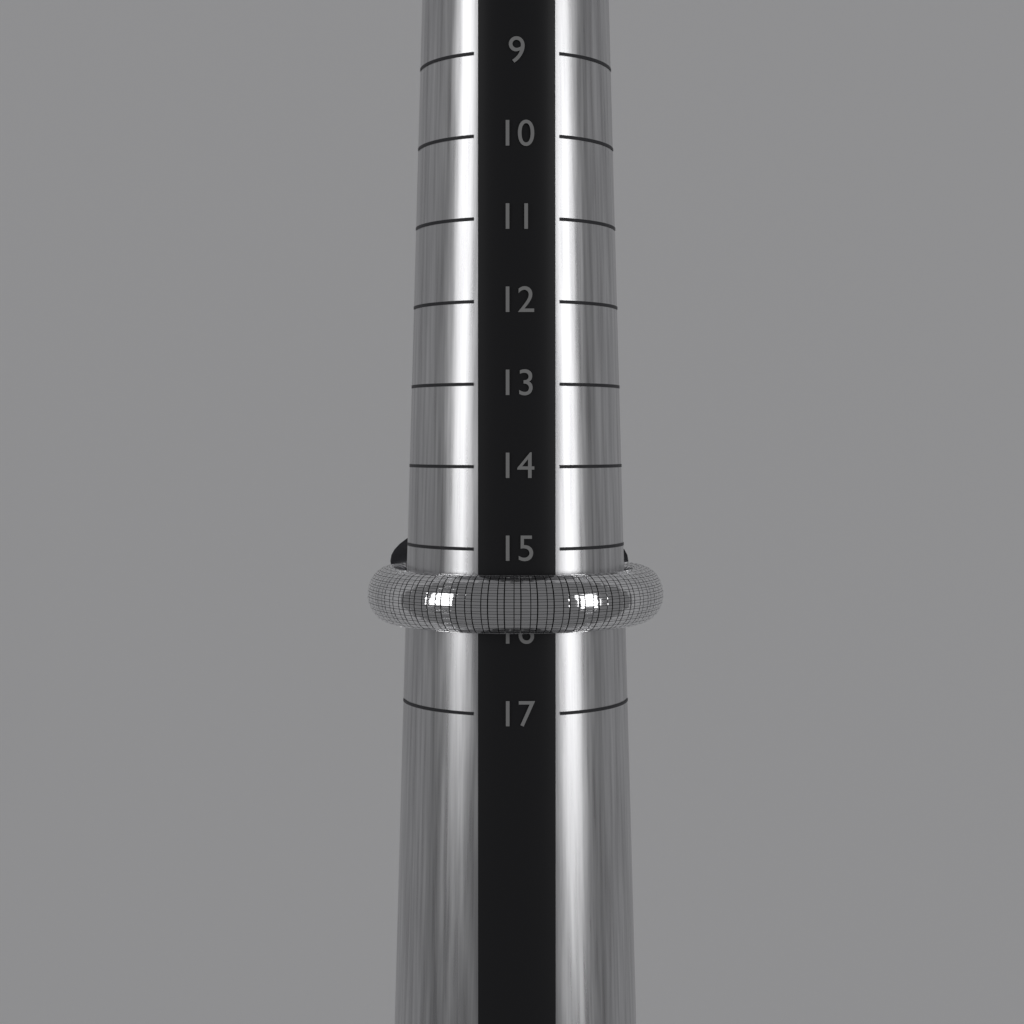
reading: 16 (no unit)
